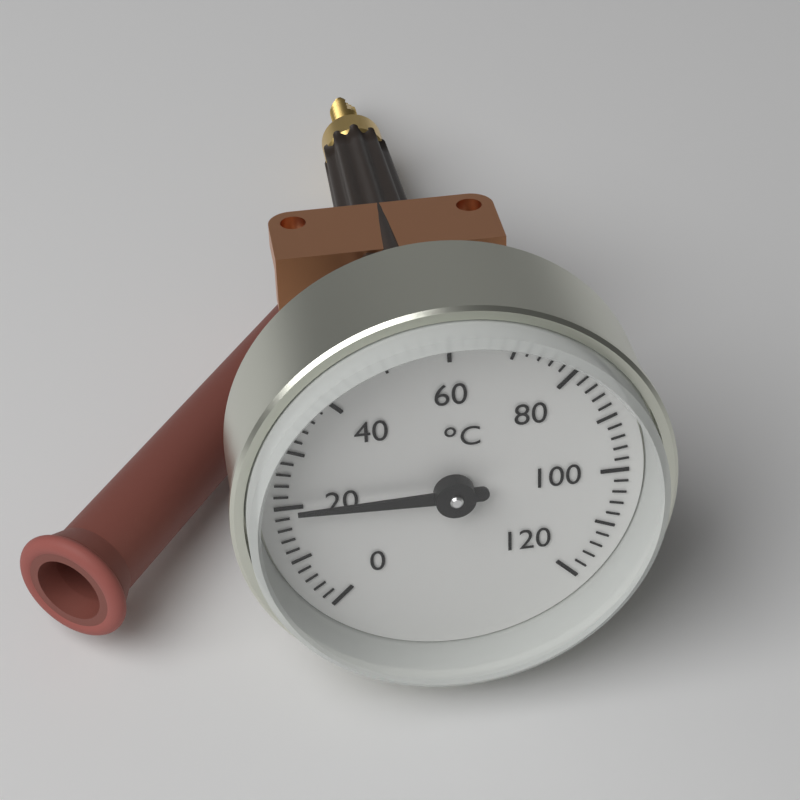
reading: 20 °C
